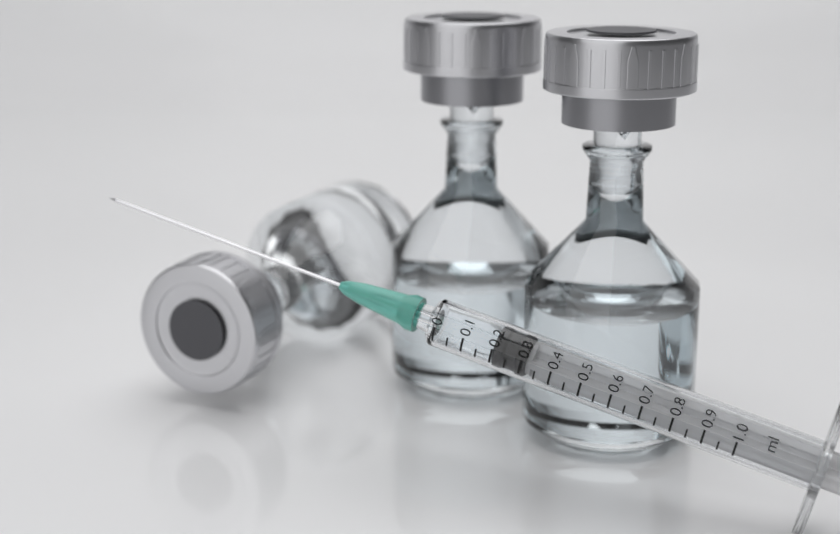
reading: 0.20 ml
